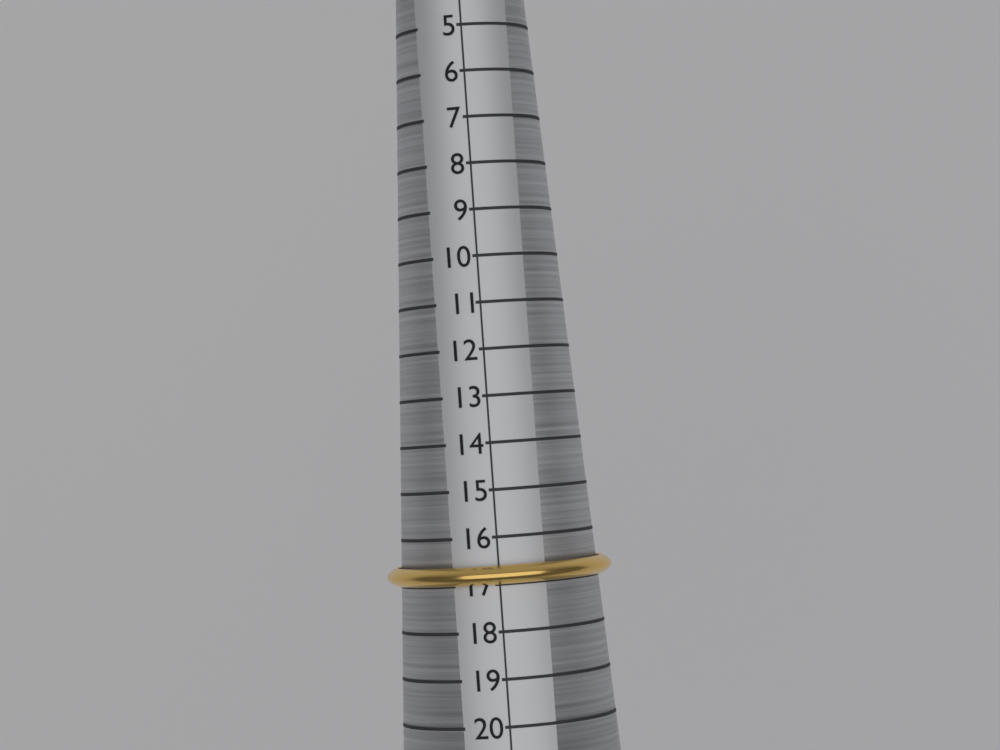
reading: 17 (no unit)
